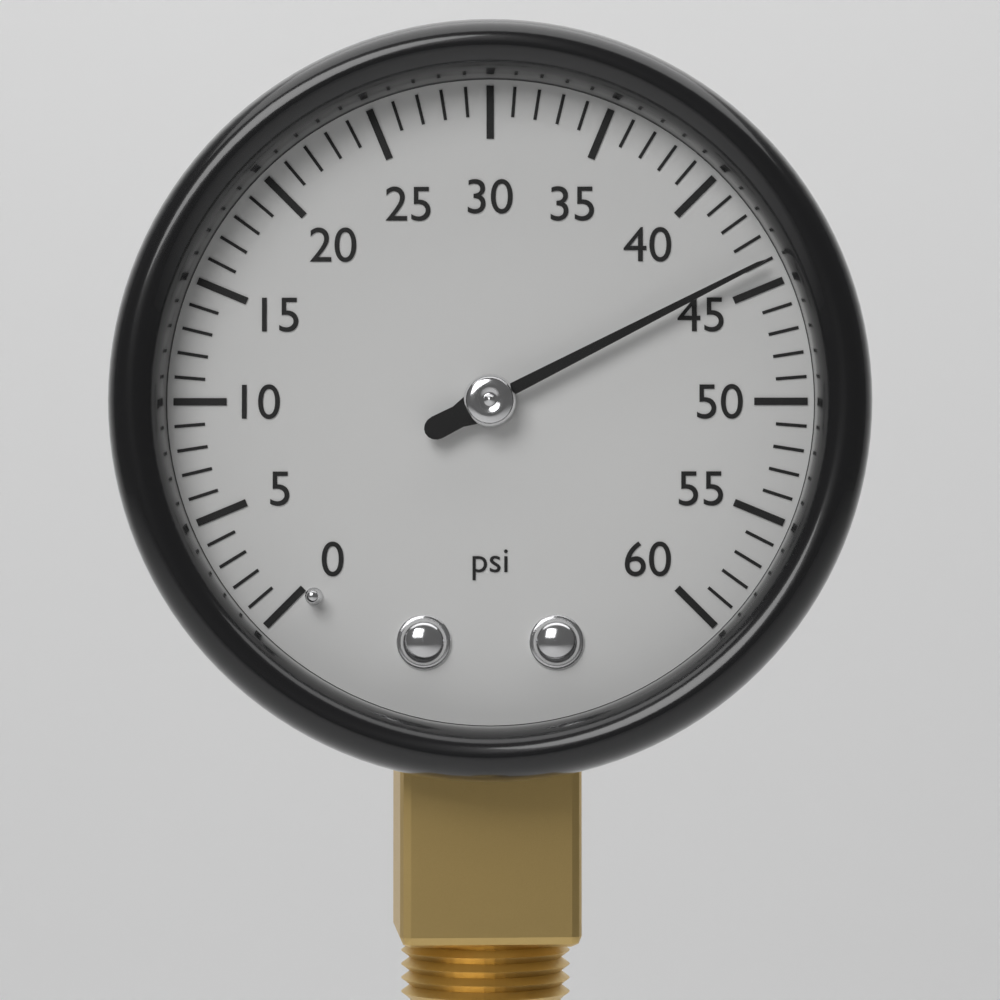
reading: 44 psi
